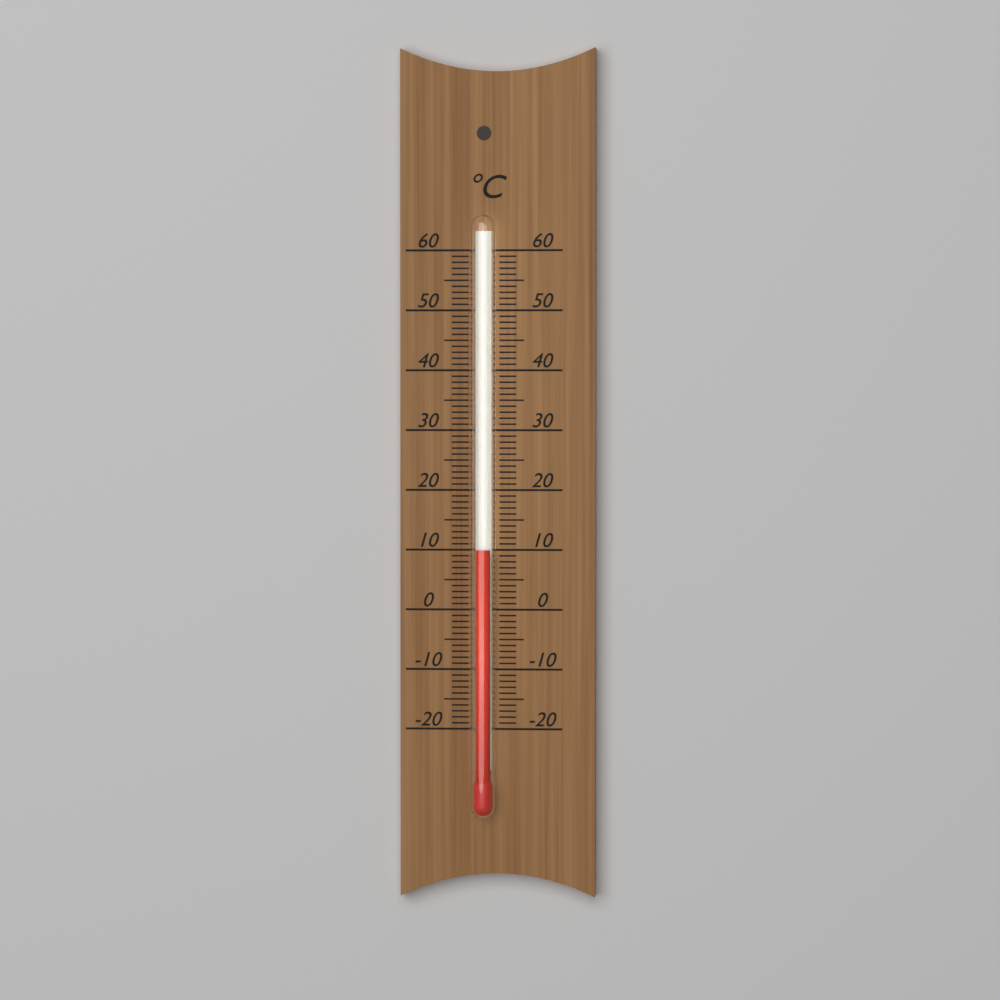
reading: 10 °C
